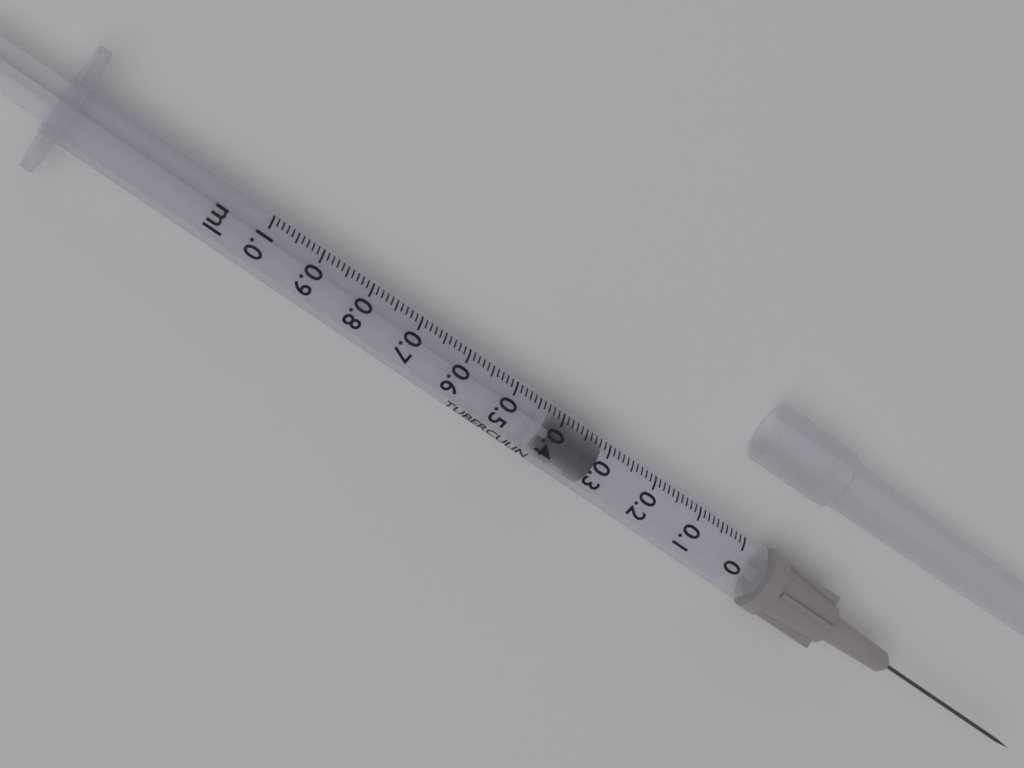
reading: 0.31 ml
